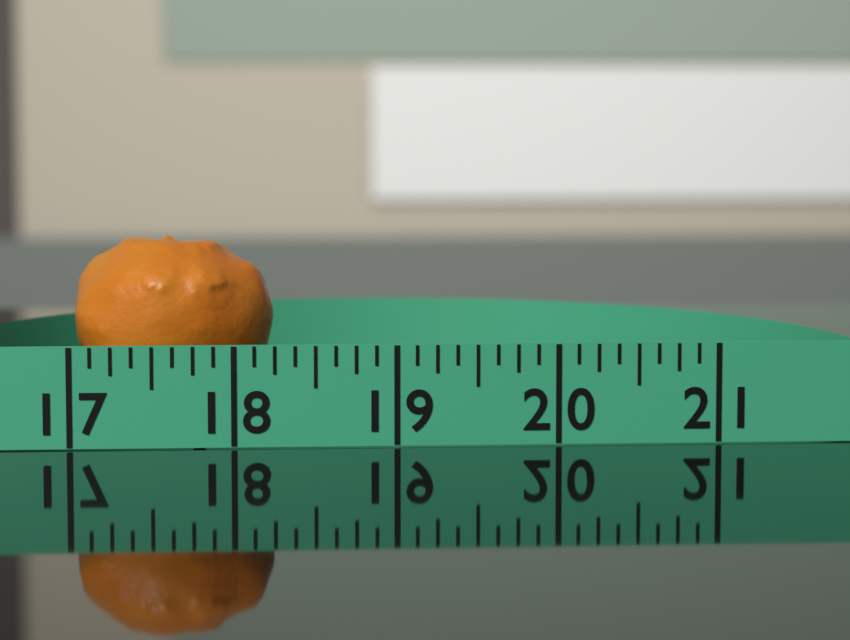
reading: 18.250 (no unit)
